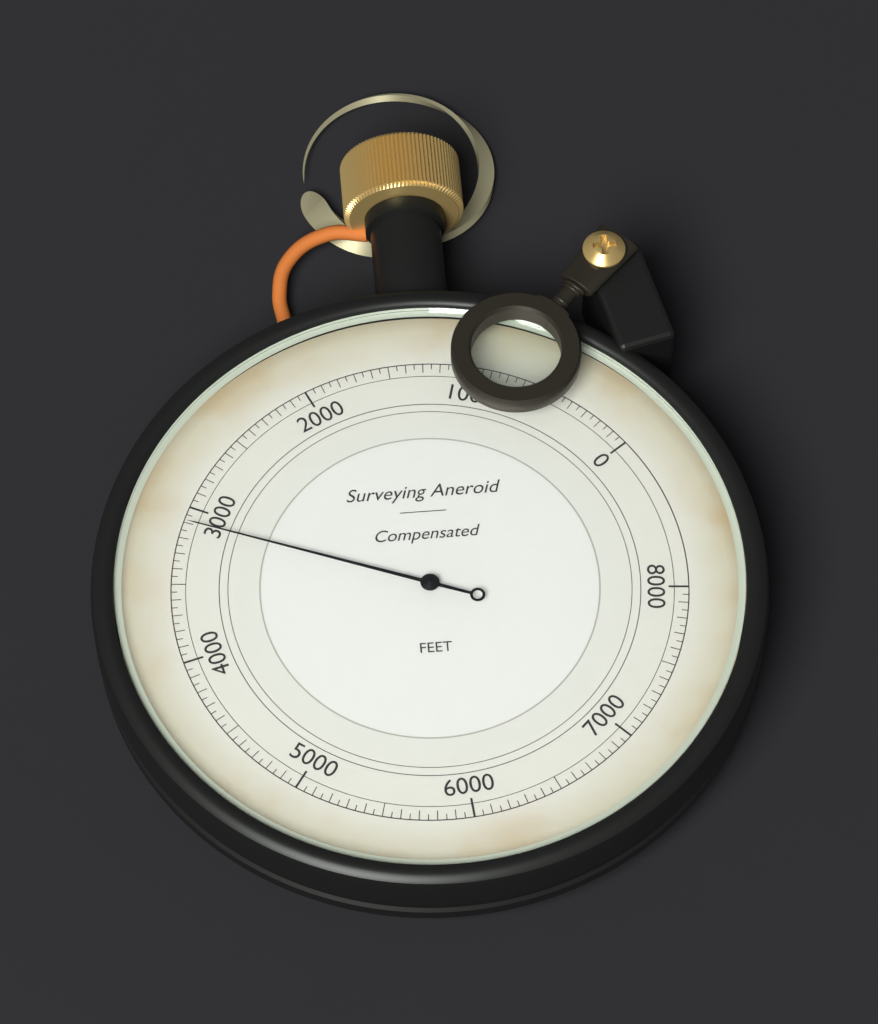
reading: 3100 ft
